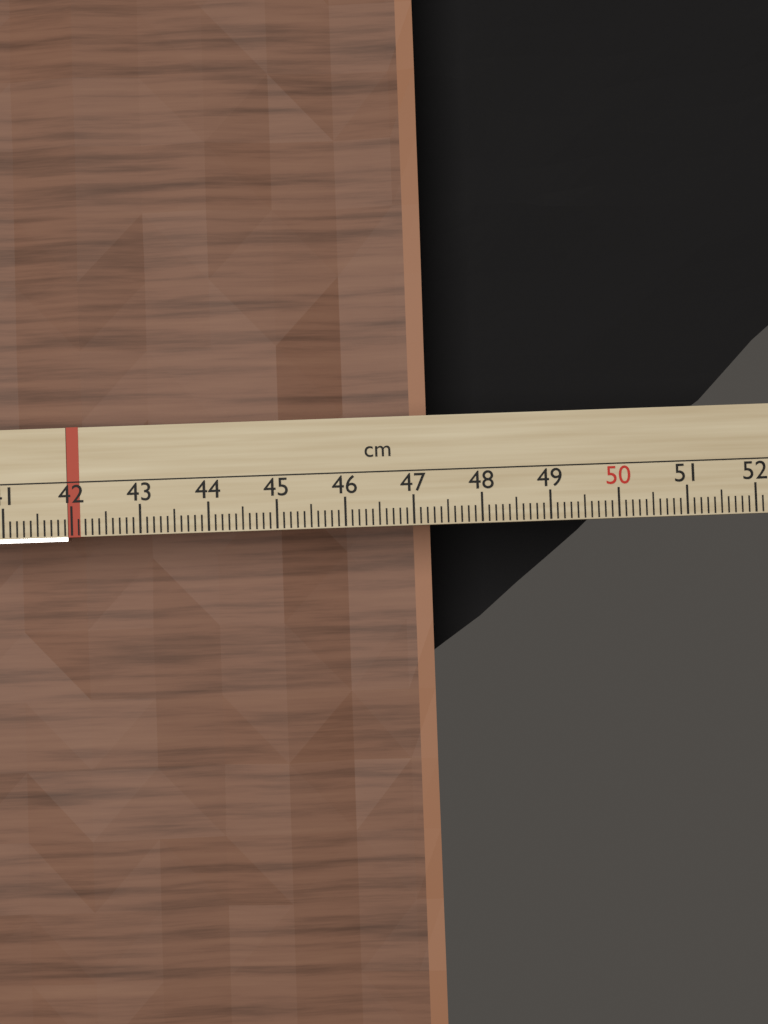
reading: 47.3 cm
